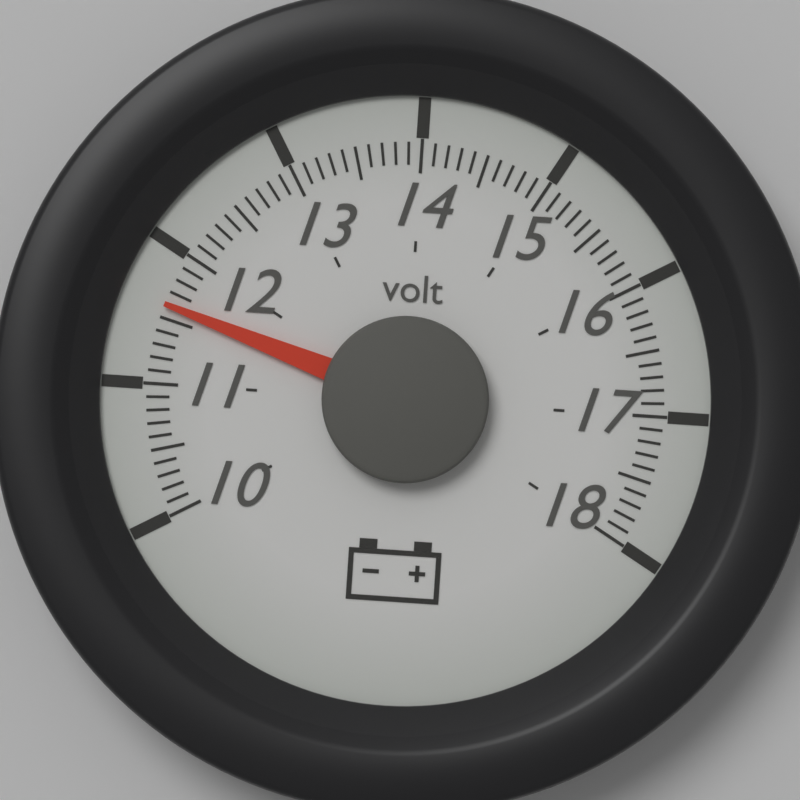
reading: 11.6 volt
